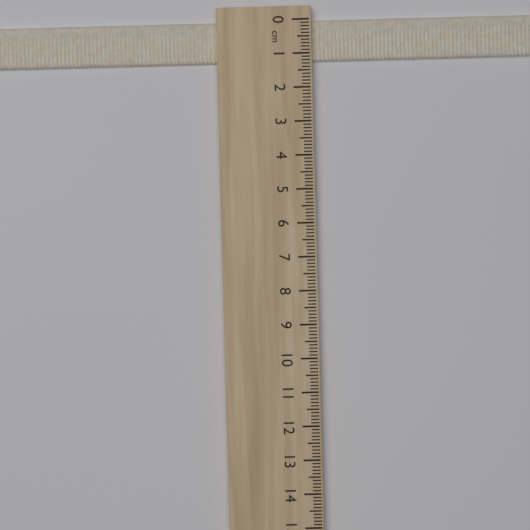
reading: 1.2 cm
